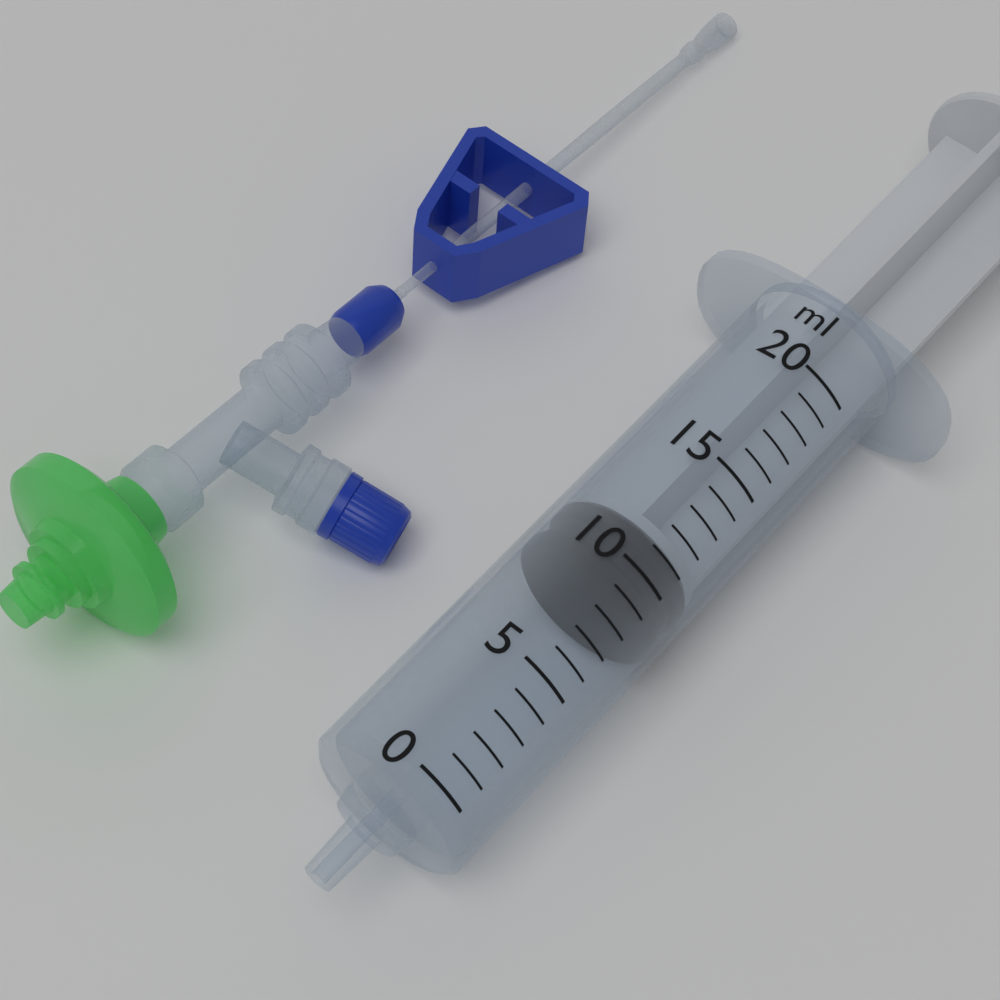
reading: 9 ml
